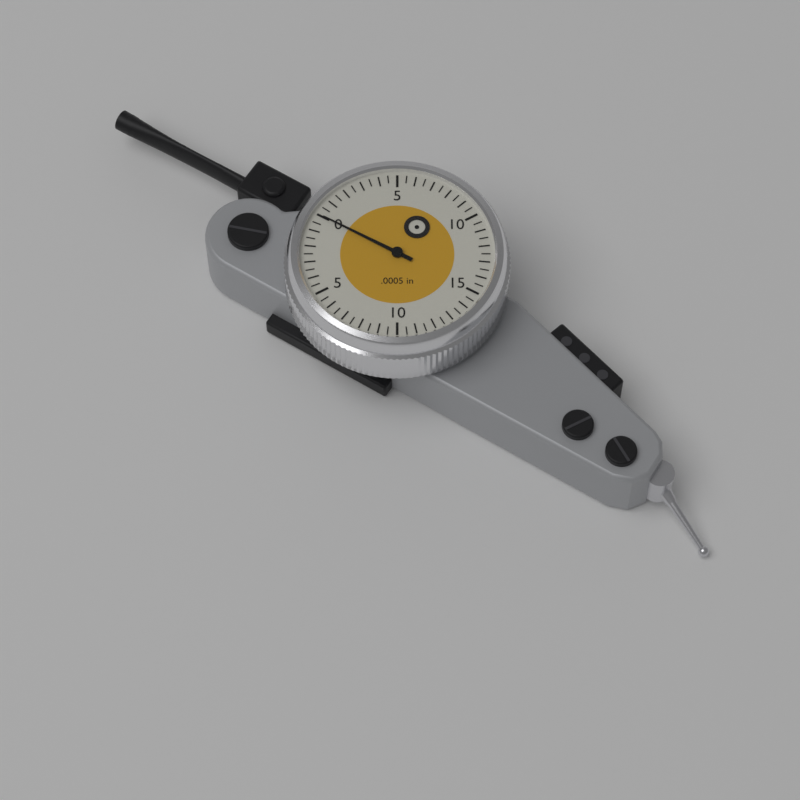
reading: 0.0 in
